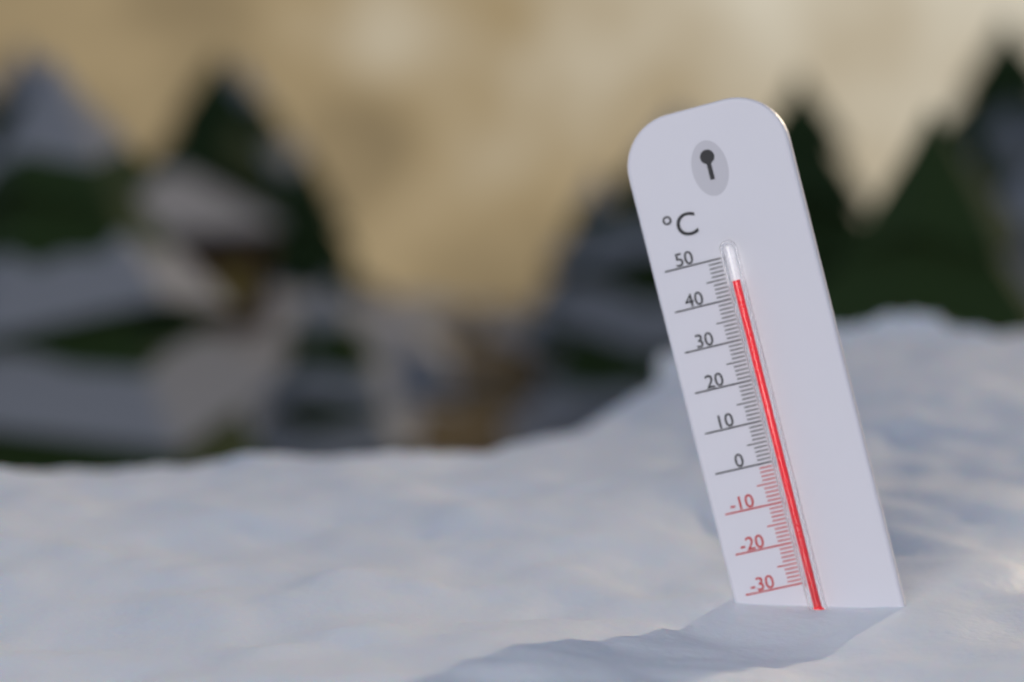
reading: 44 °C
